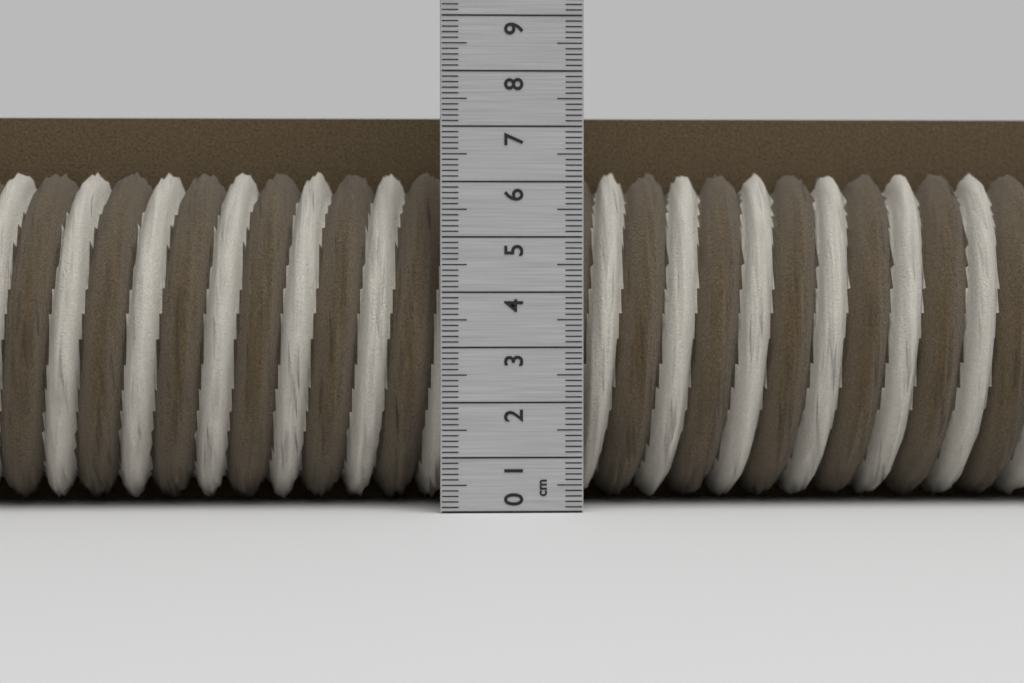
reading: 7.3 cm
